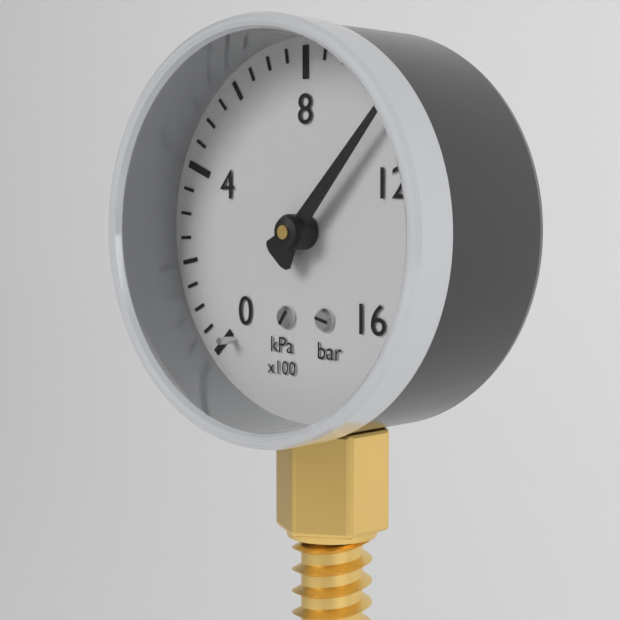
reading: 1050 kPa
